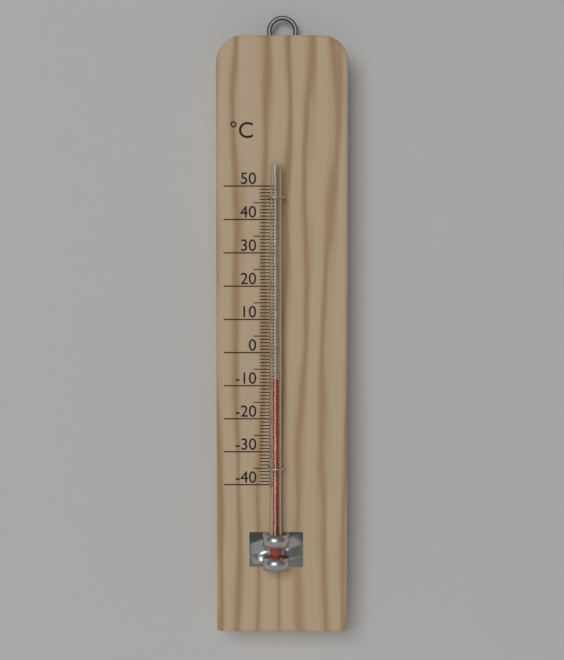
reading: -8 °C
